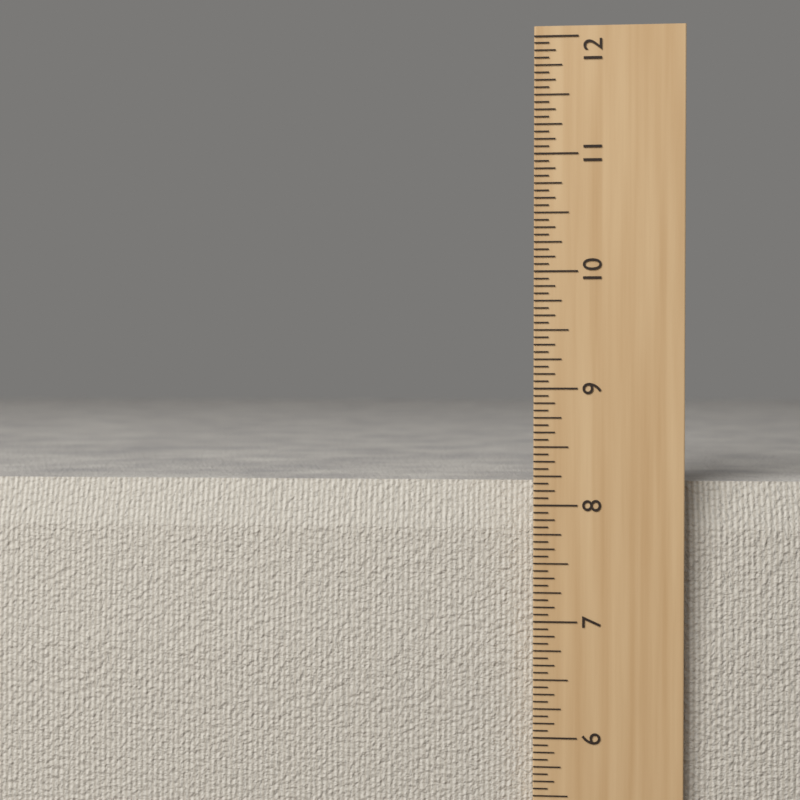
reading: 8.1875 in
